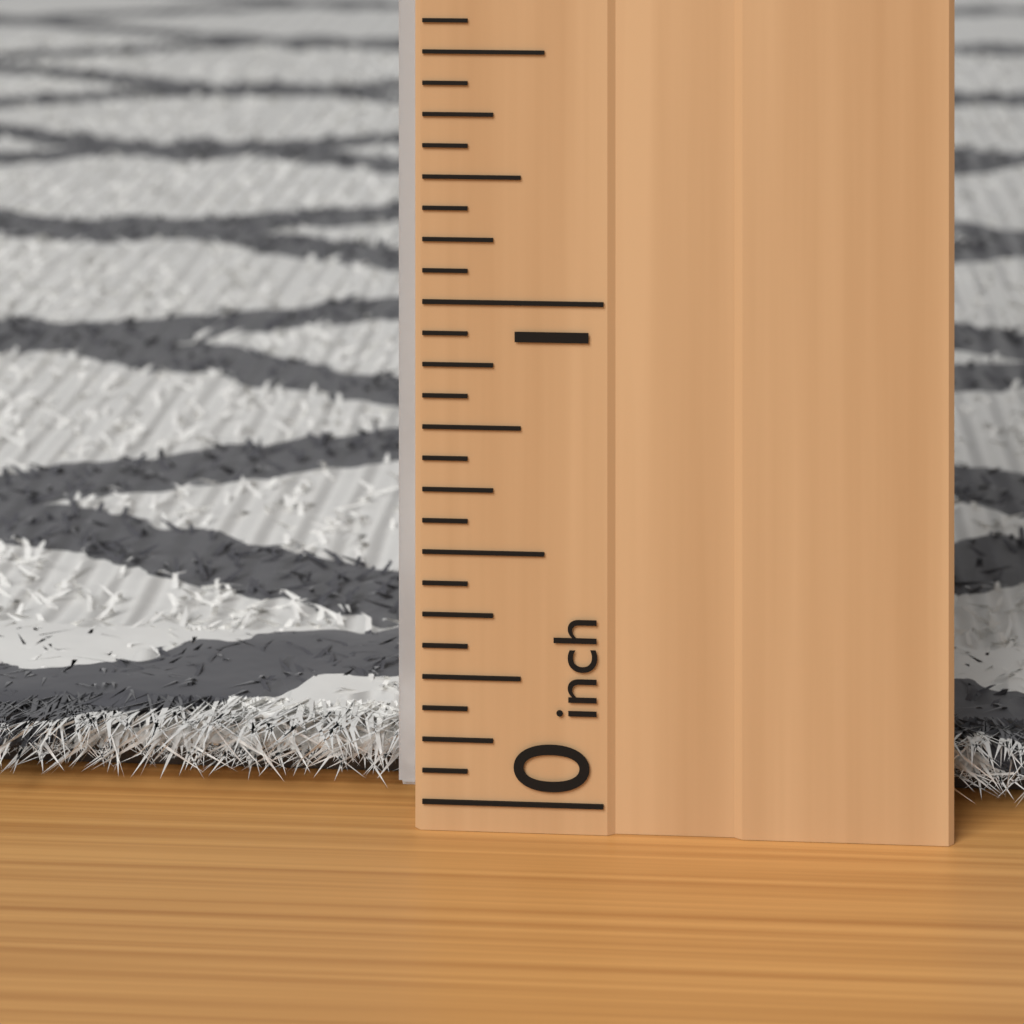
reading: 0.0625 inch
